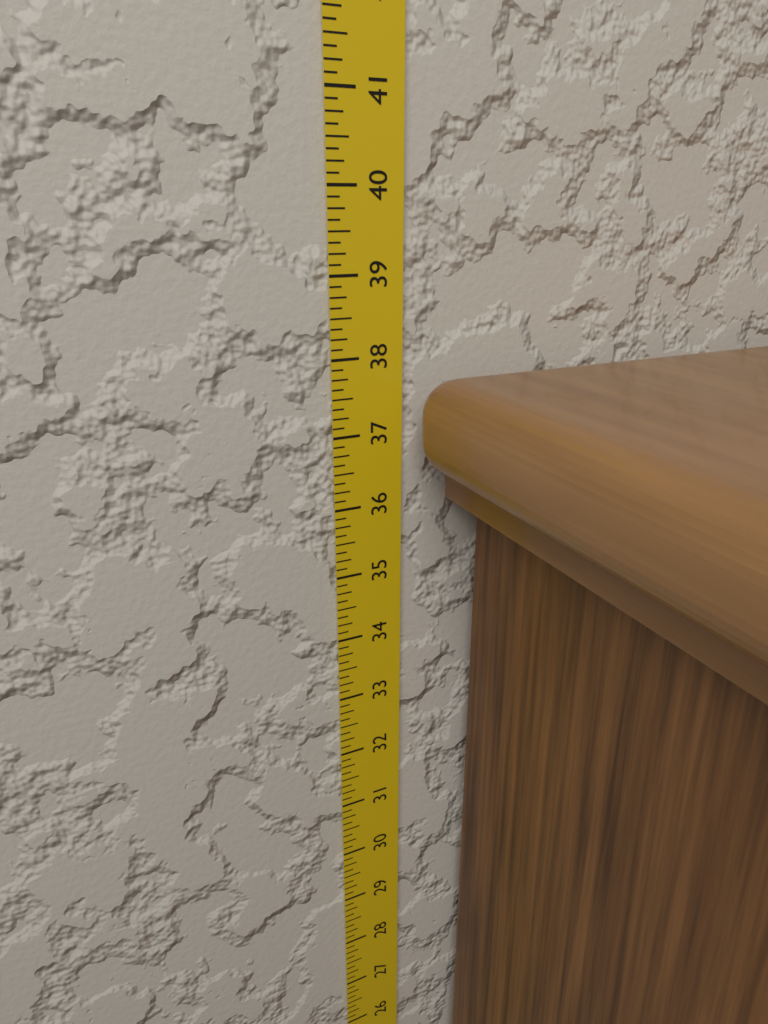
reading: 37.750 in
